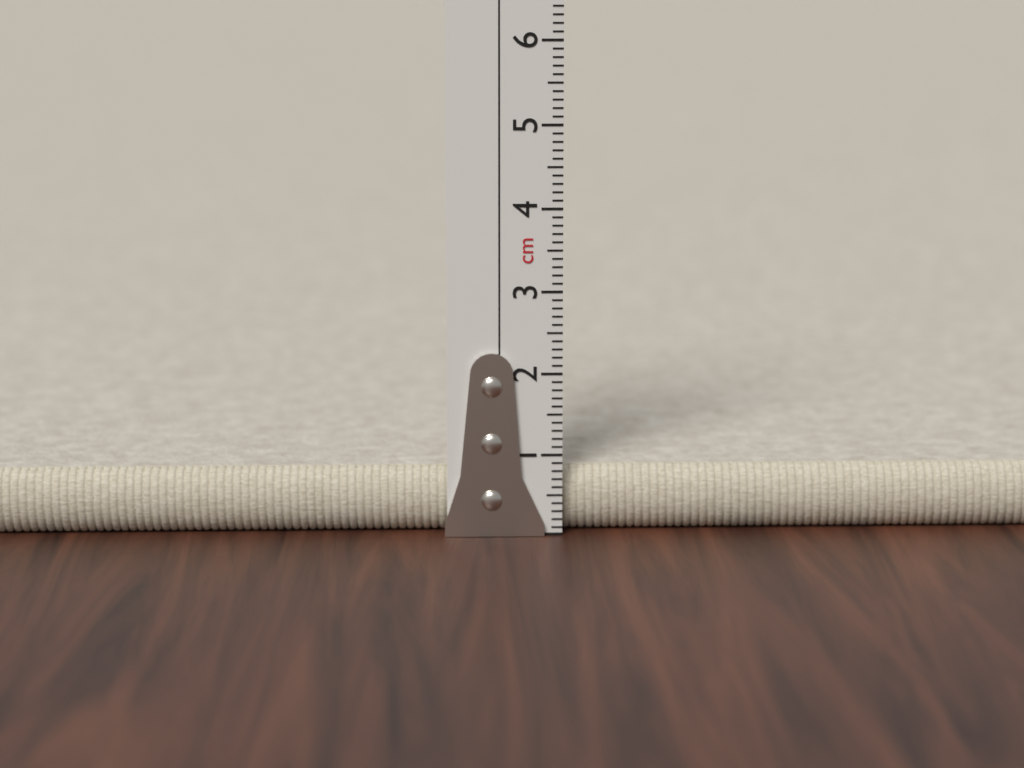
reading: 0.8 cm
